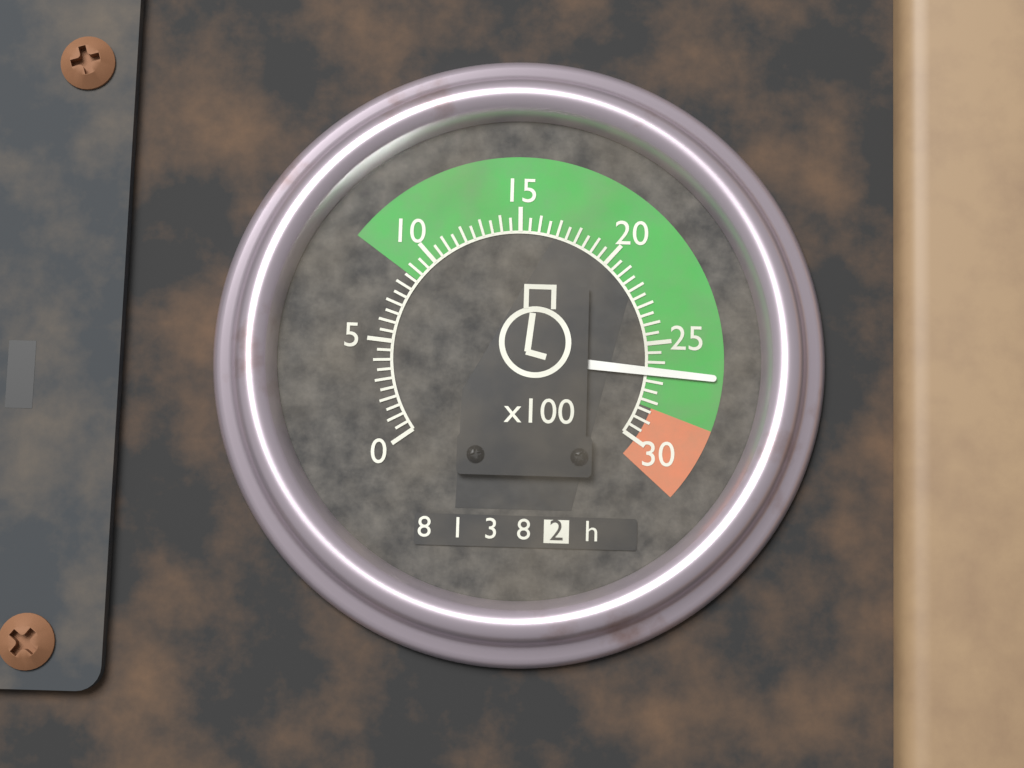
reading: 26.5 x100 rpm
